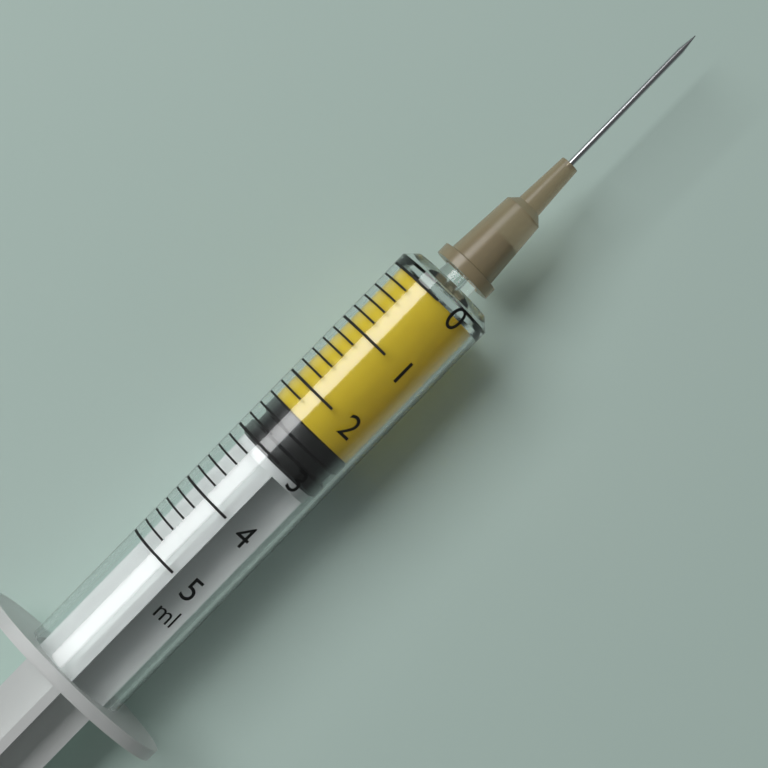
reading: 2.4 ml
